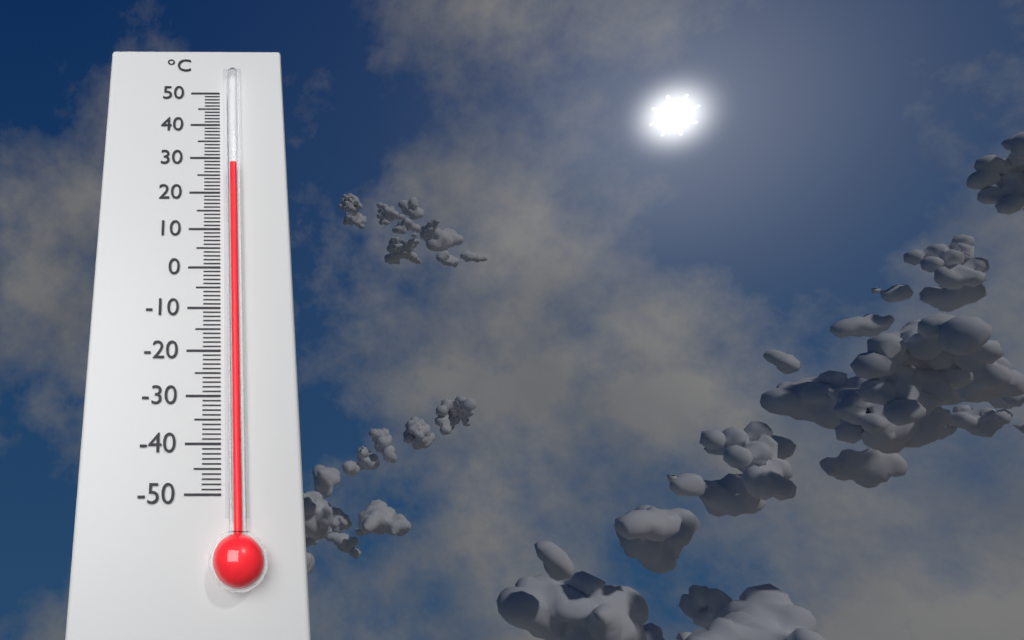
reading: 27 °C
